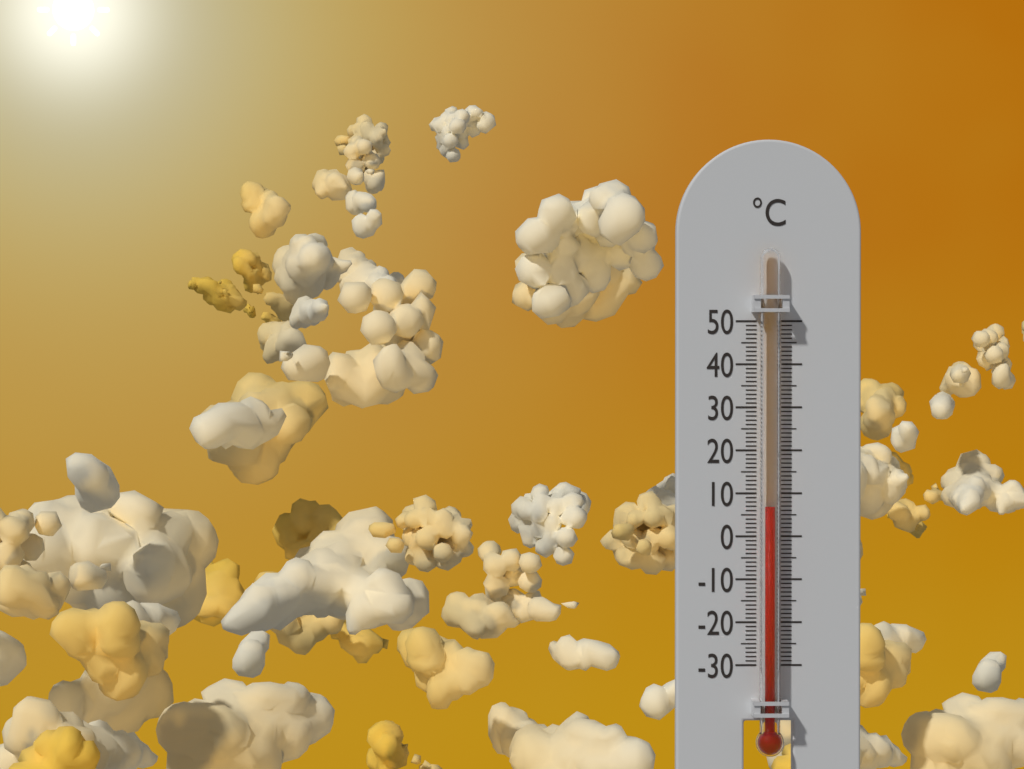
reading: 7 °C
